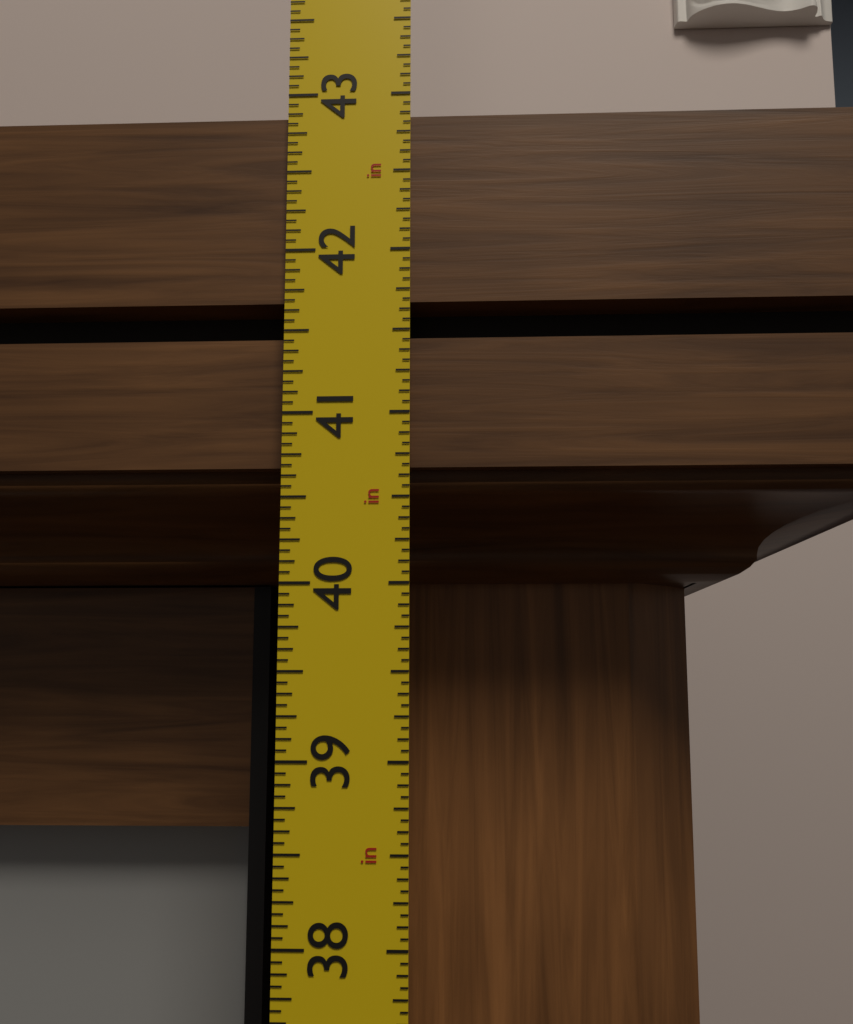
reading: 42.8750 in
